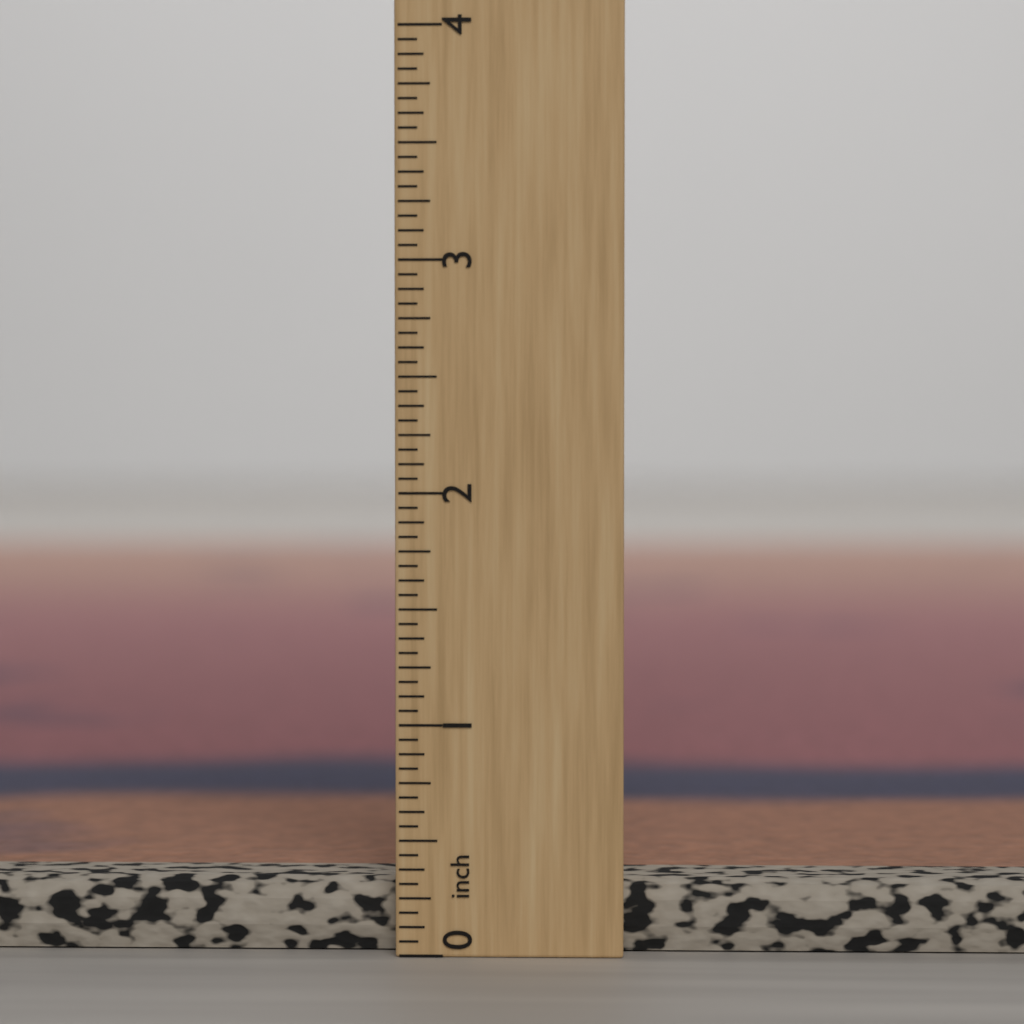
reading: 0.3125 inch
